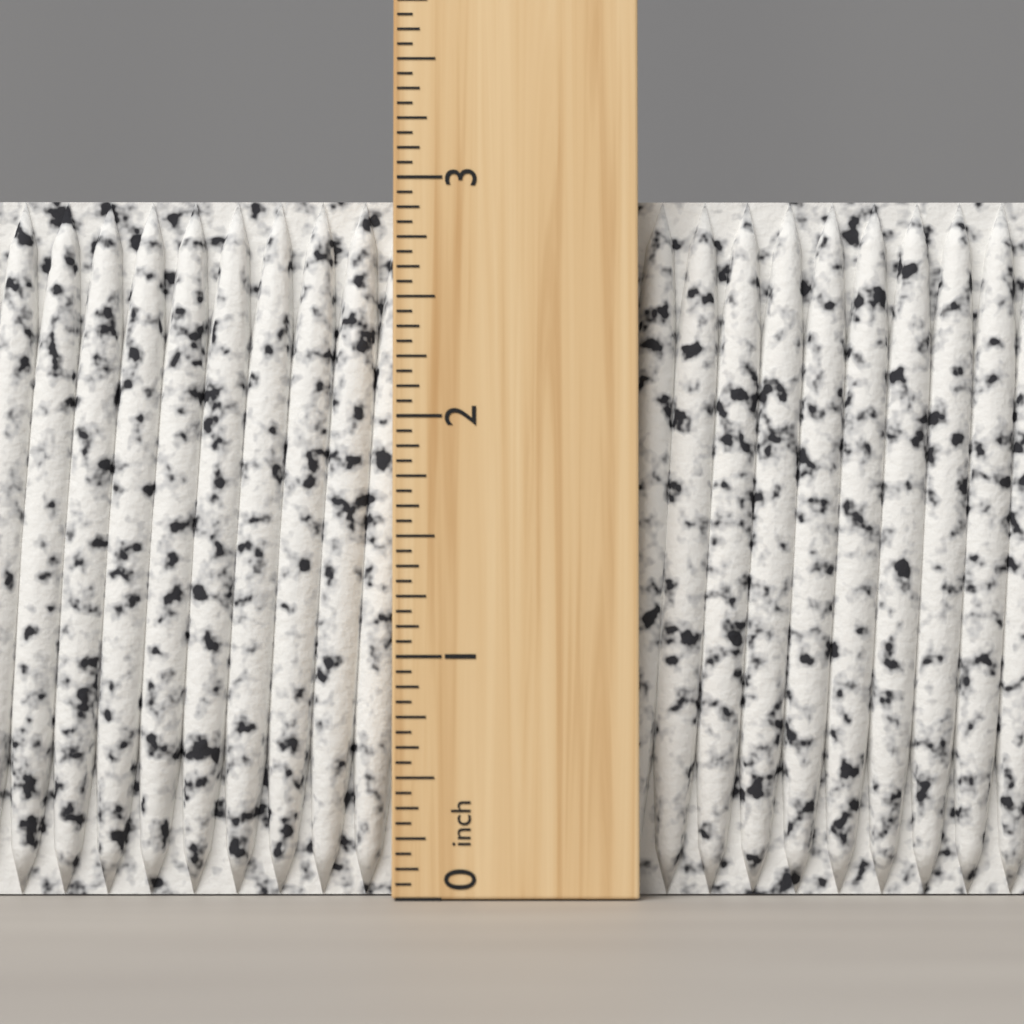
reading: 2.9375 inch
